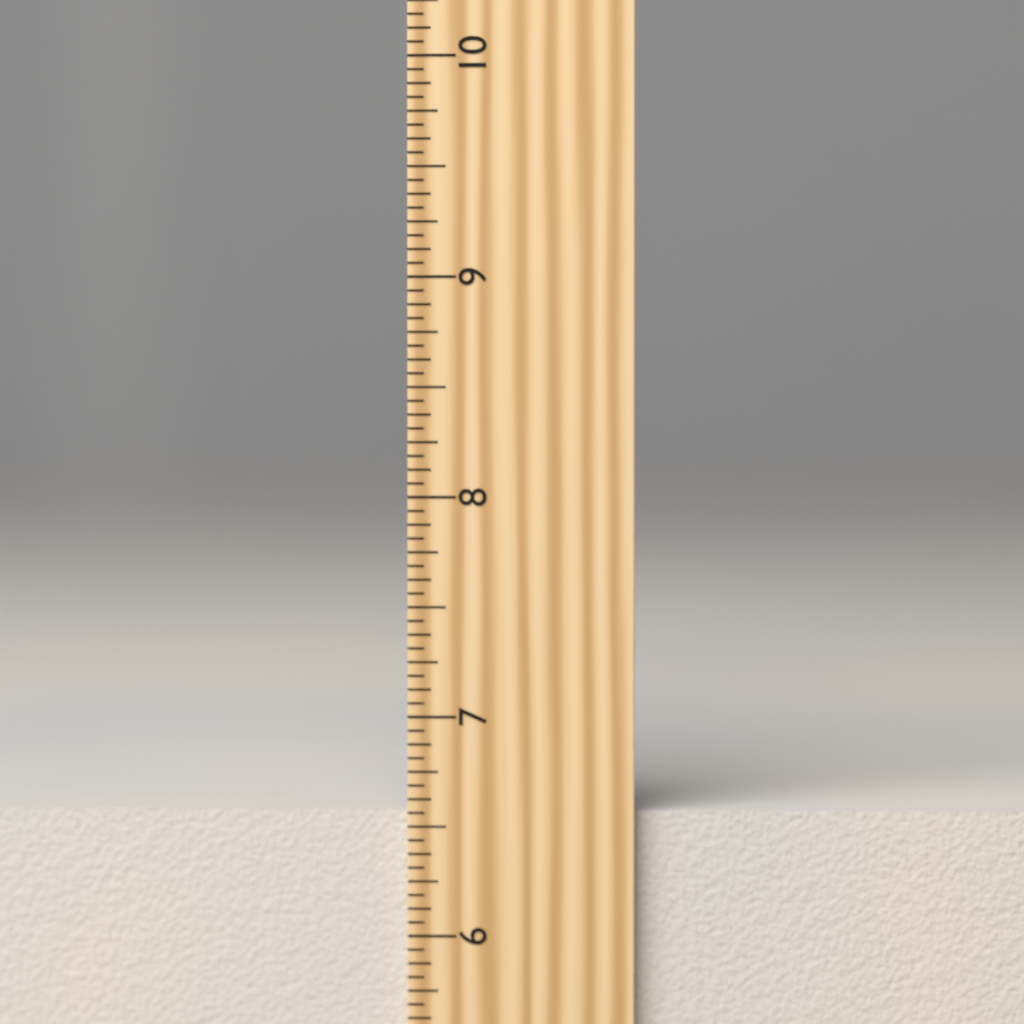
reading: 6.5625 inch
